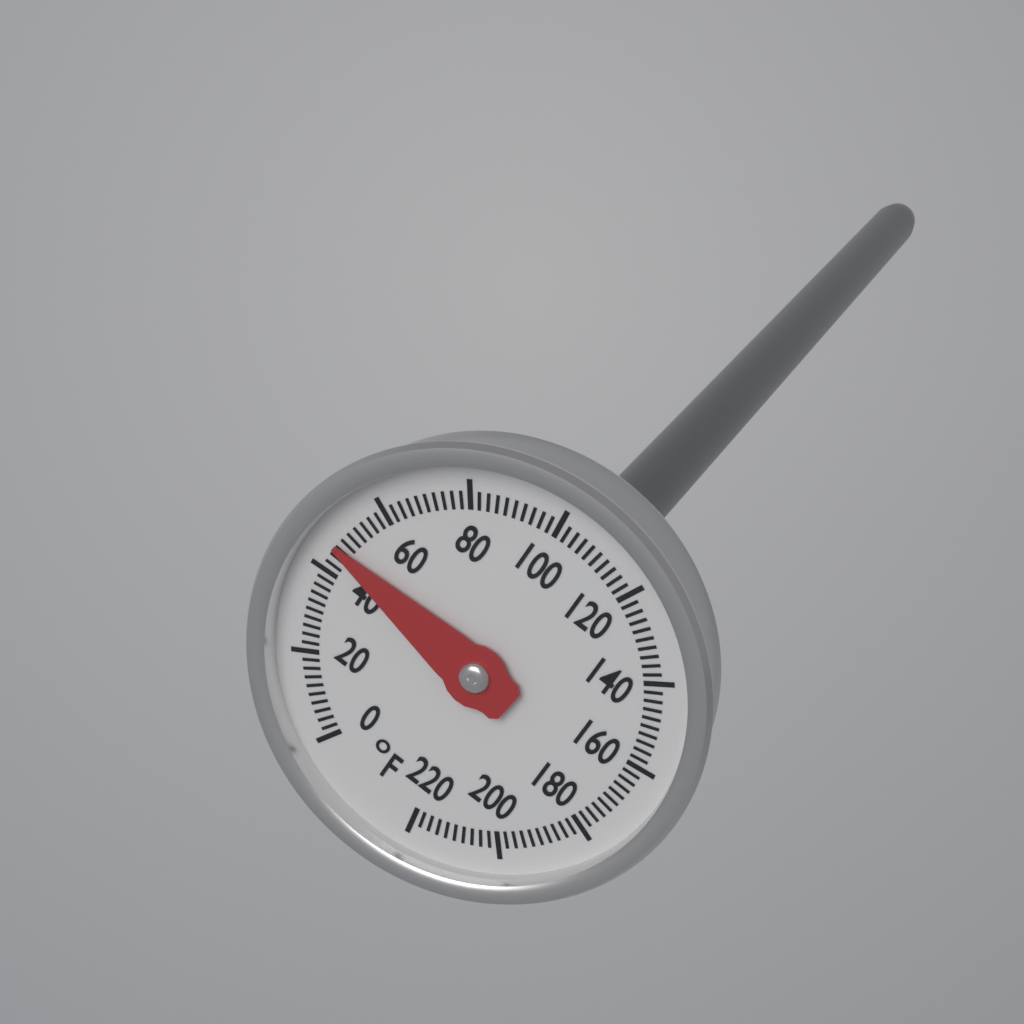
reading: 46 °F
